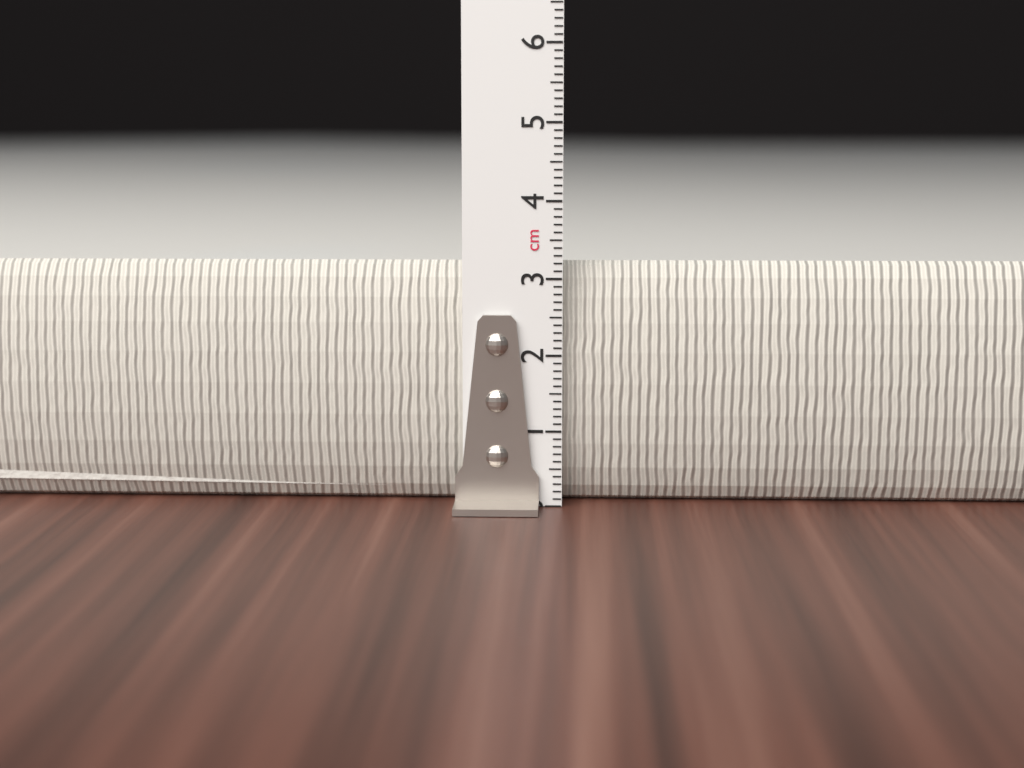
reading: 3.2 cm
